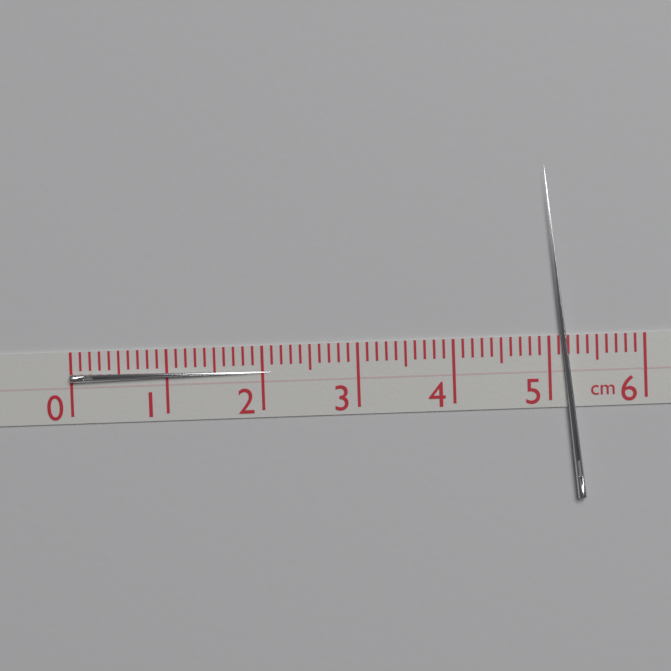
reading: 2.1 cm
